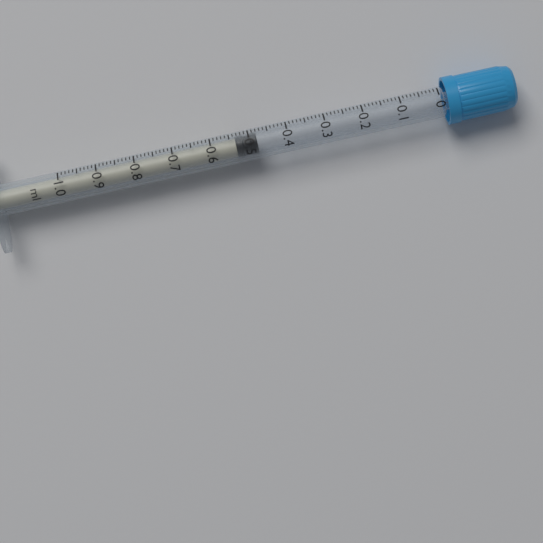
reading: 0.48 ml
